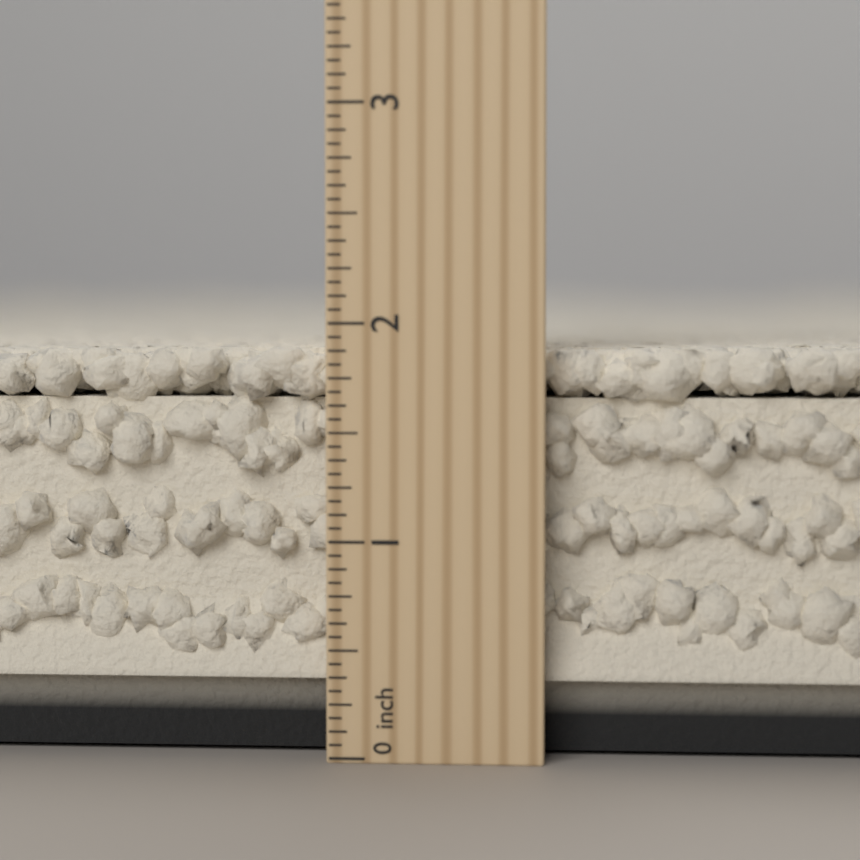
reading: 1.8750 inch
